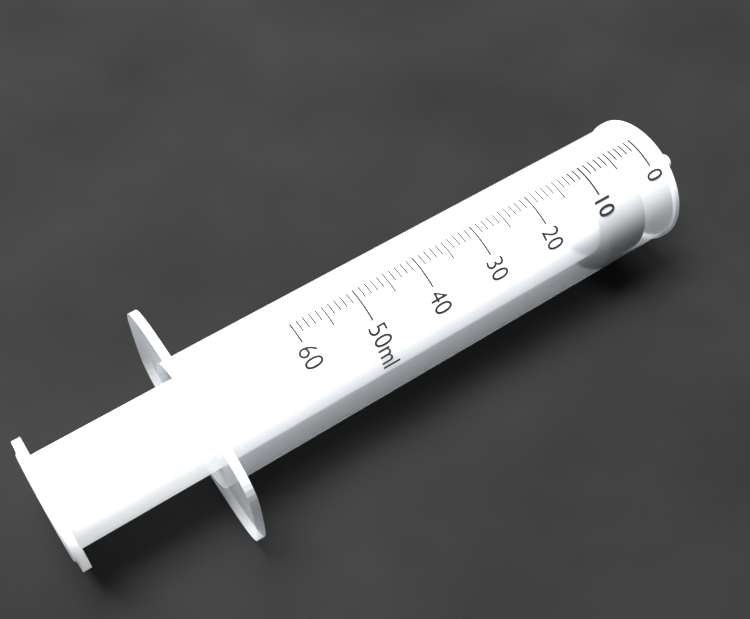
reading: 3 ml
